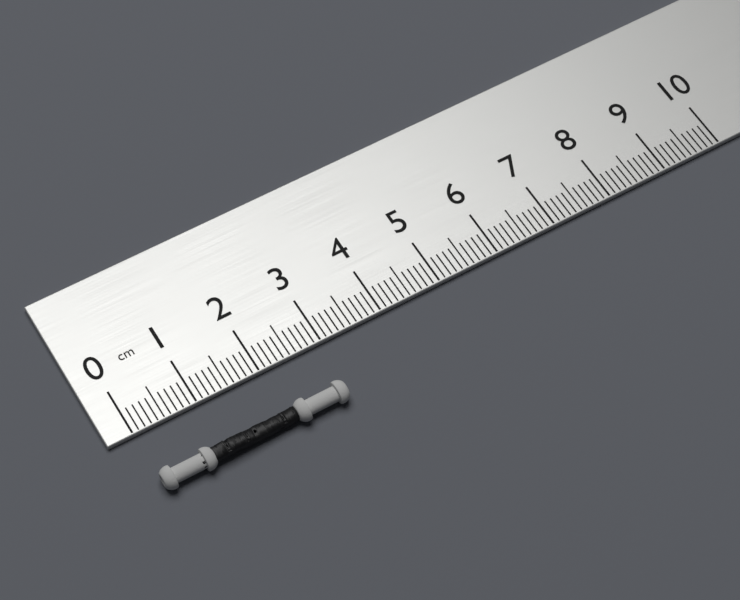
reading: 2.9 cm
